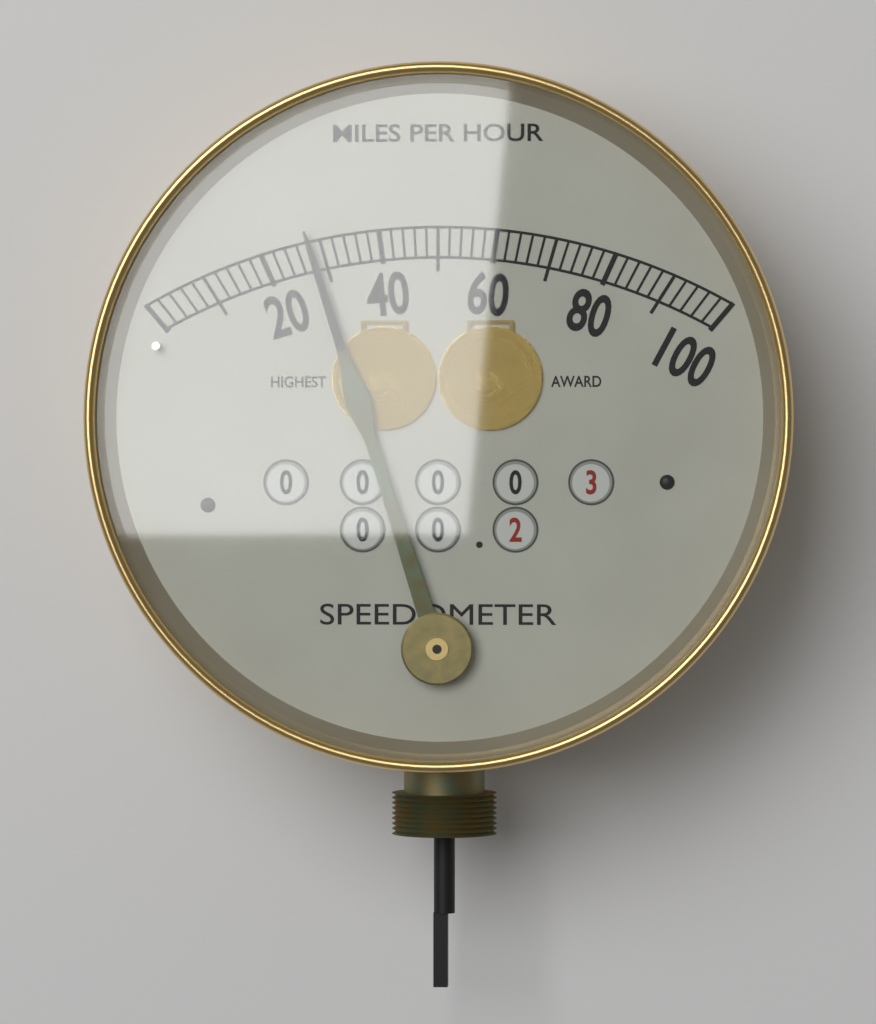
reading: 28 mph
